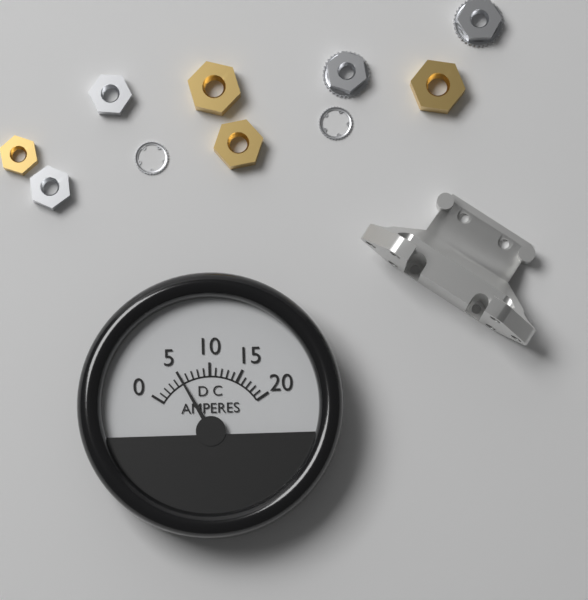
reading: 5 A
